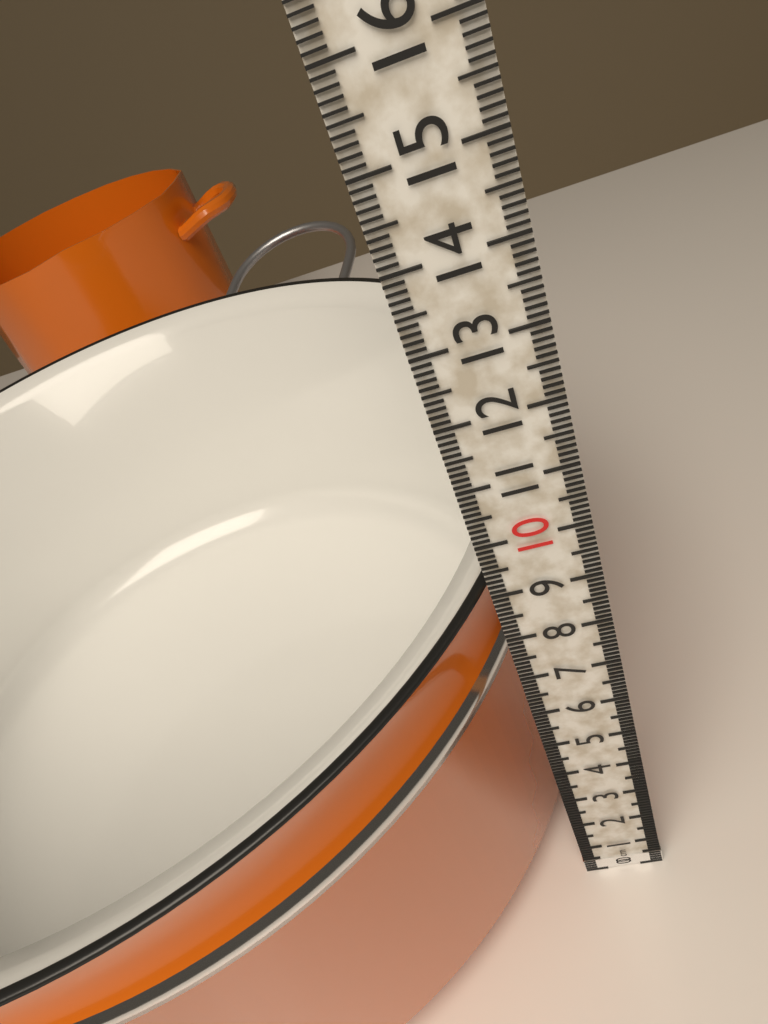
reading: 9.0 cm
